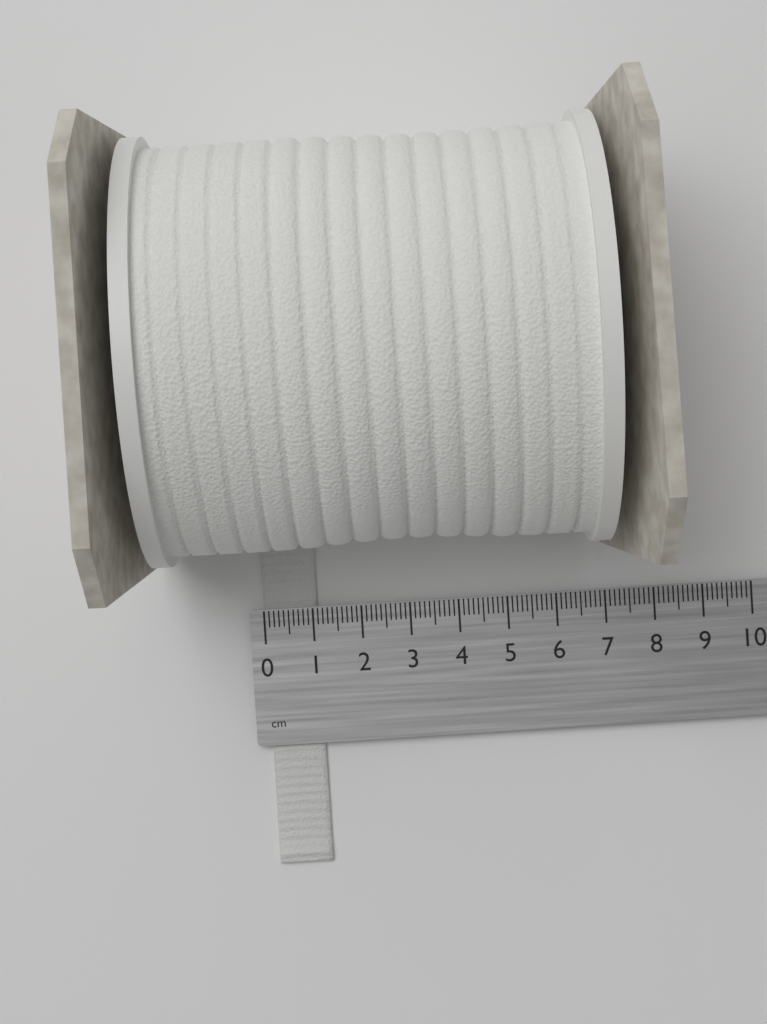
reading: 1.1 cm
